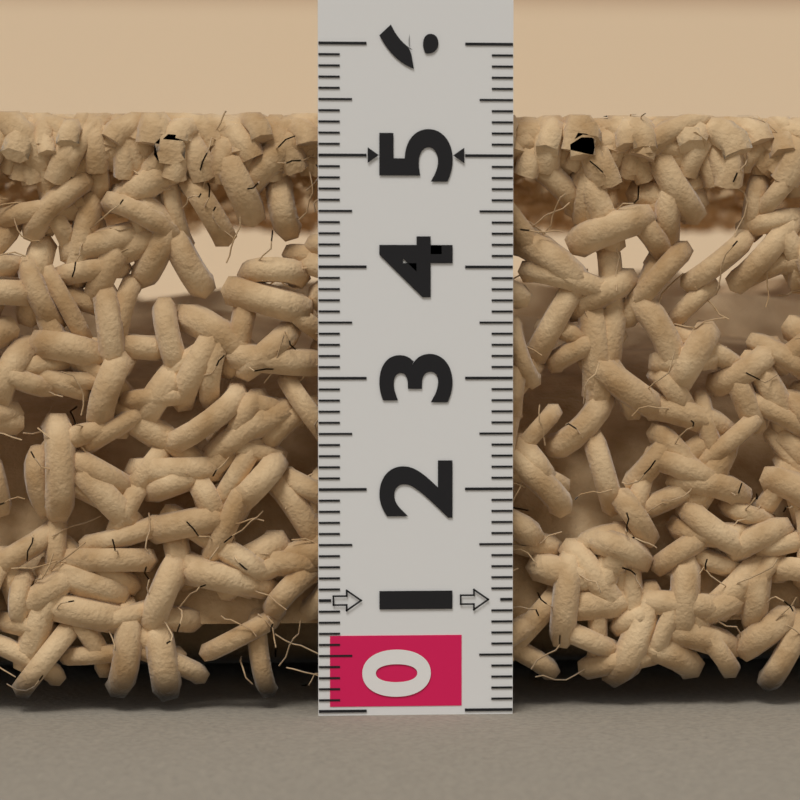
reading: 5.4 (no unit)
